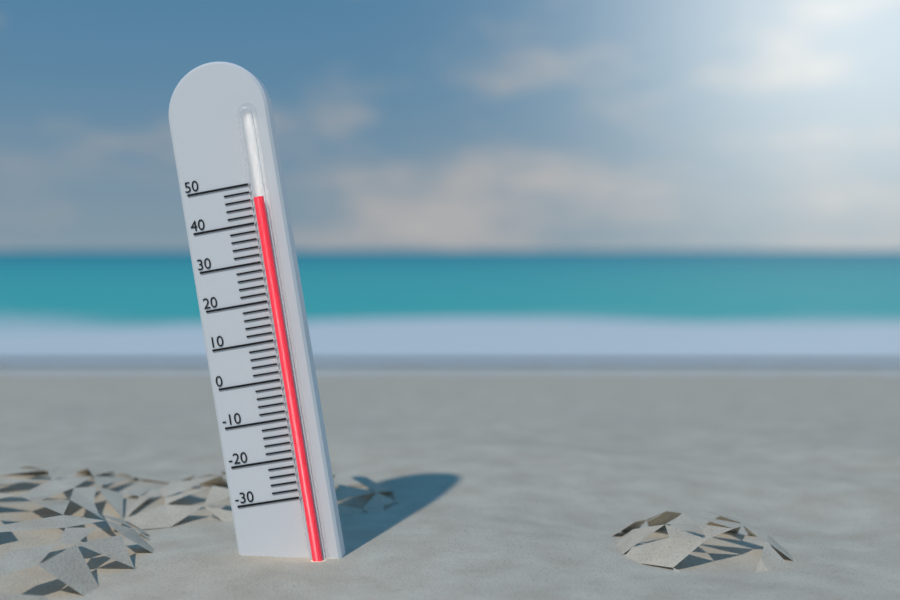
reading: 46 (no unit)
